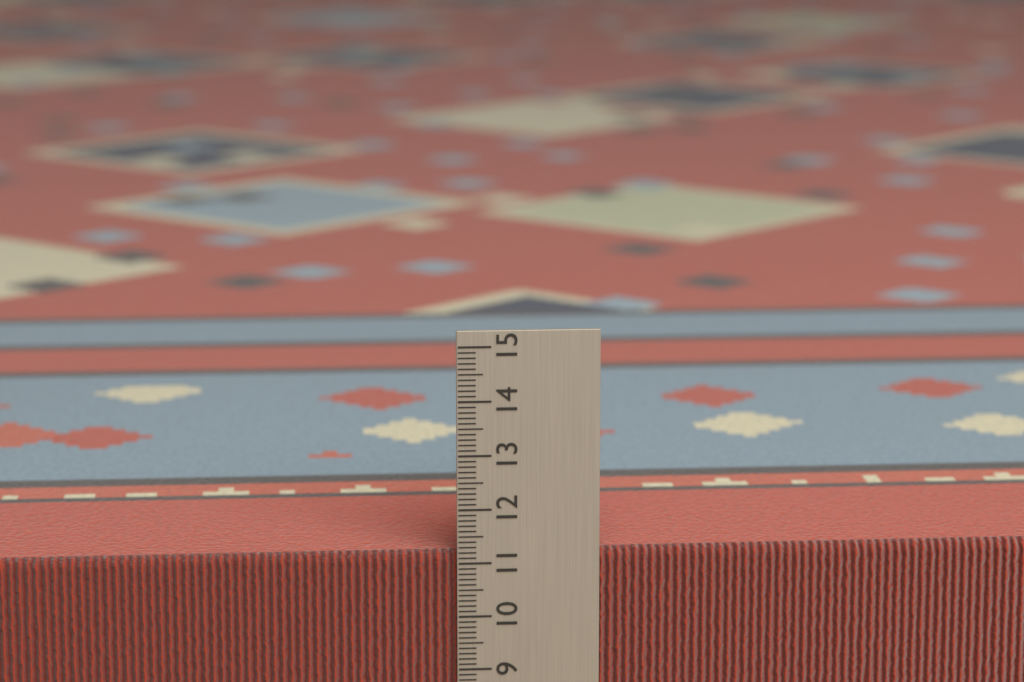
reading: 11.2 cm
